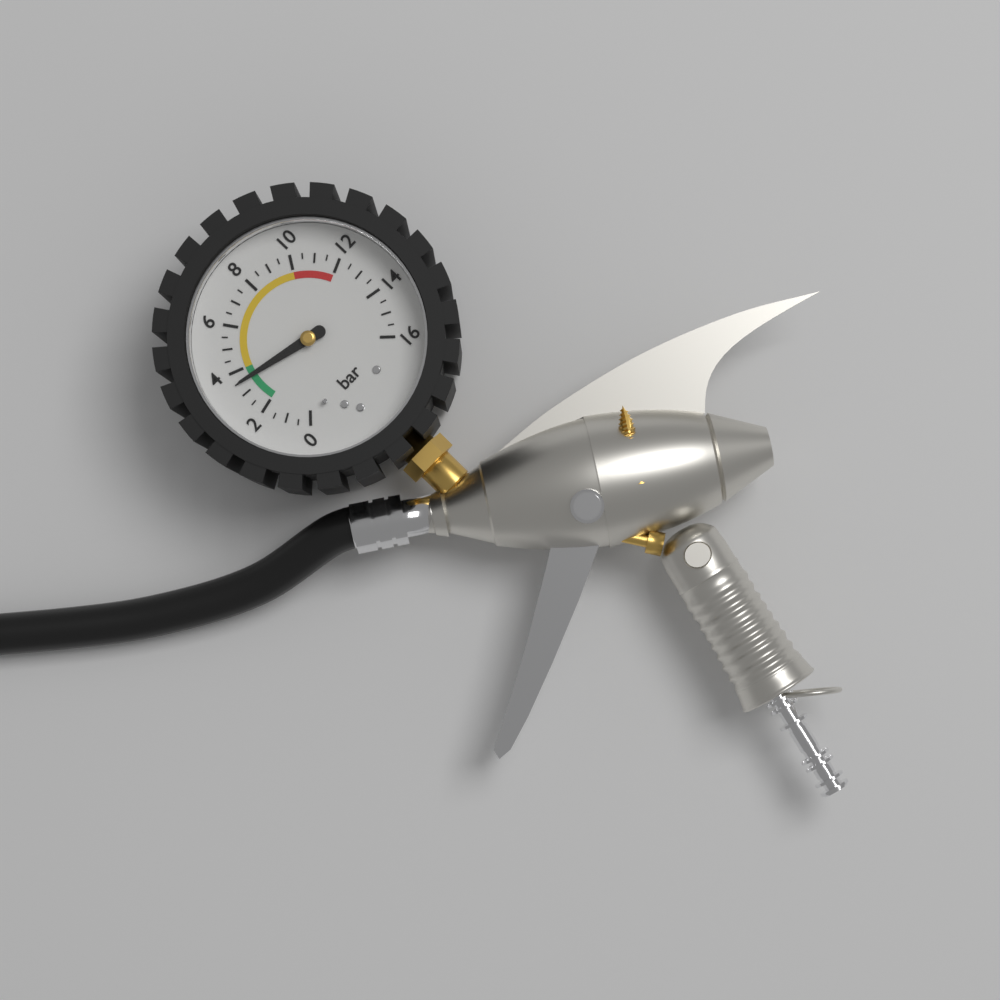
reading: 3.5 bar
